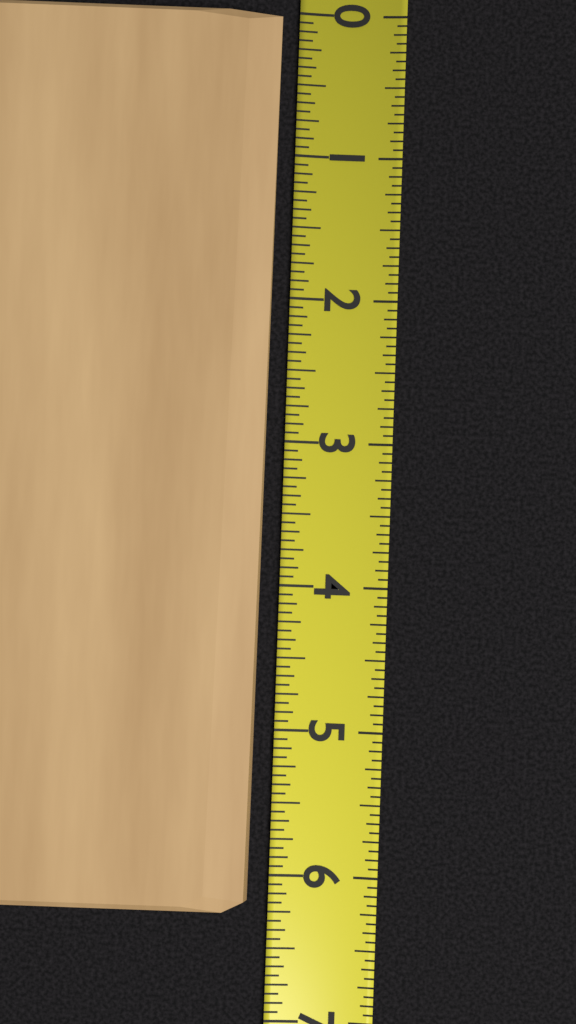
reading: 6.2500 (no unit)
